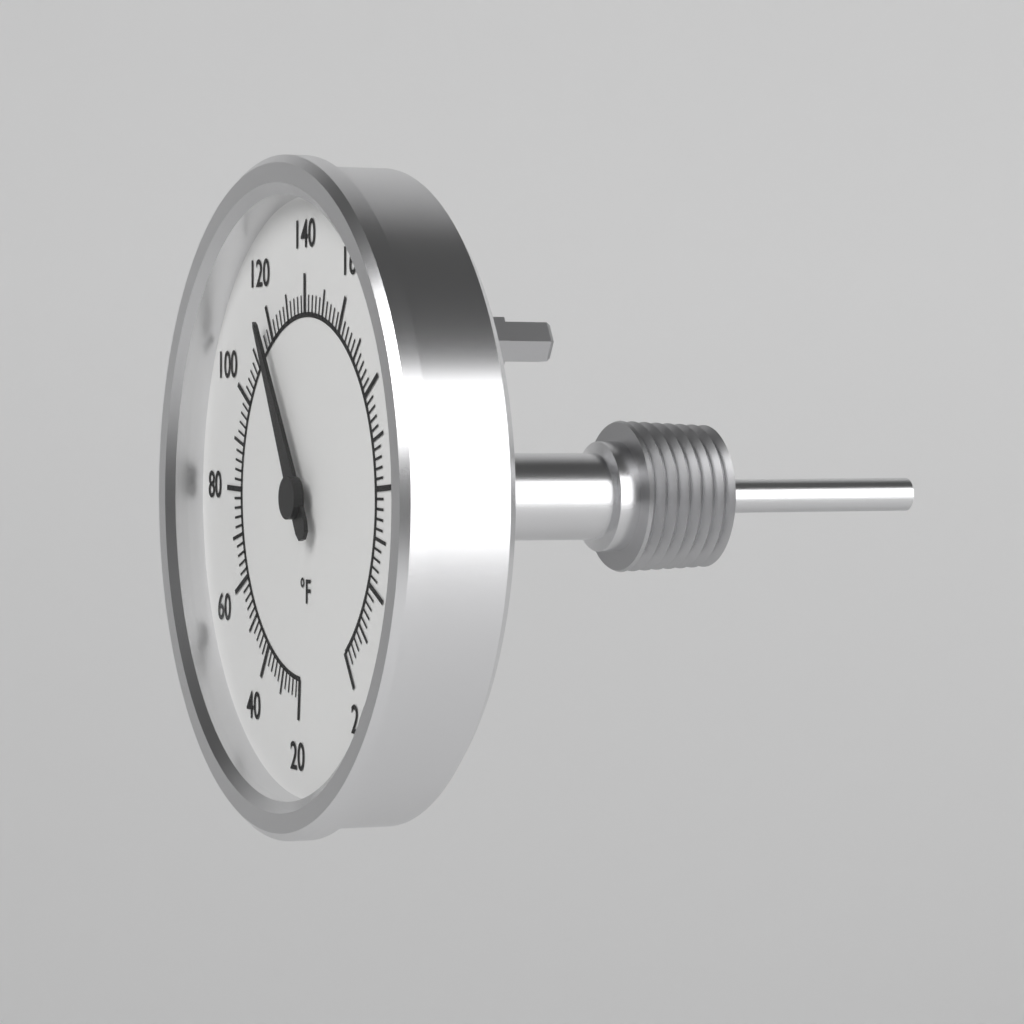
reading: 118 °F
